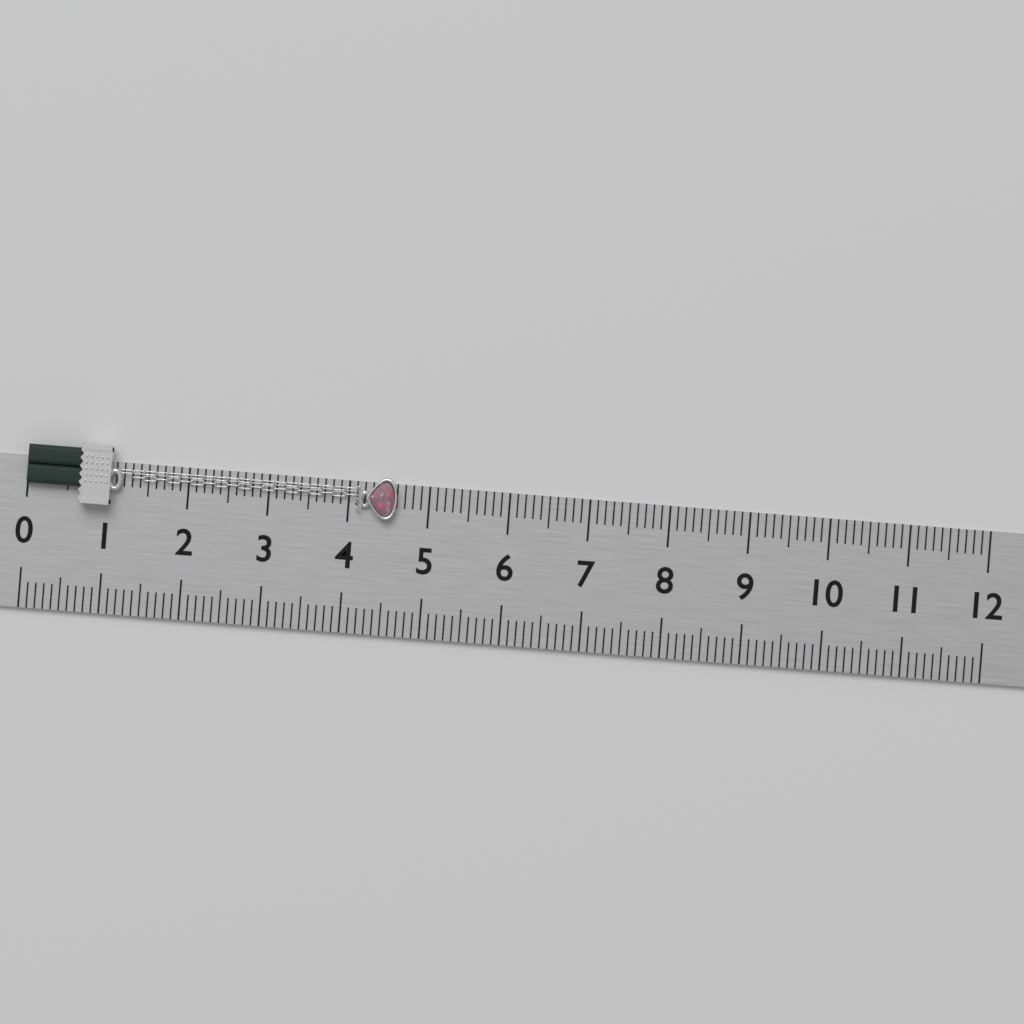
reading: 4.6 (no unit)
